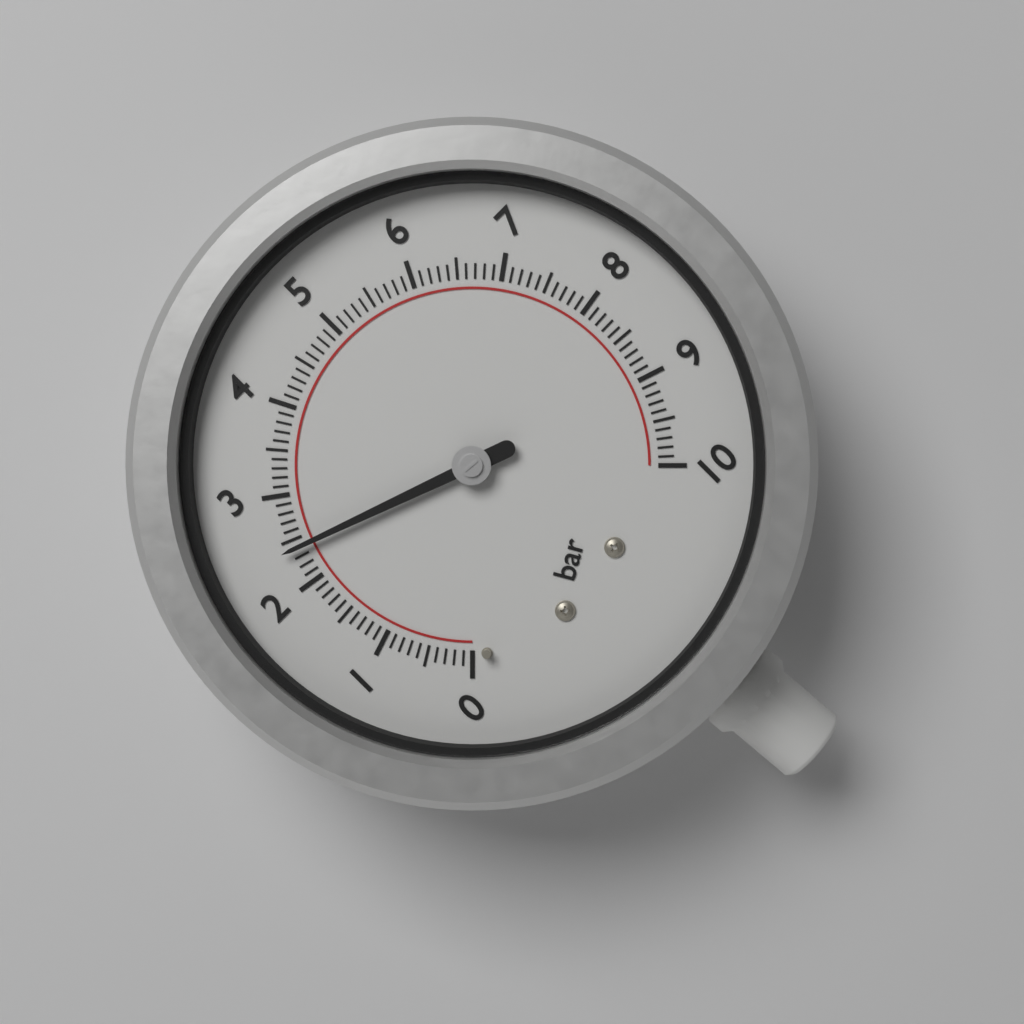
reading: 2.4 bar
